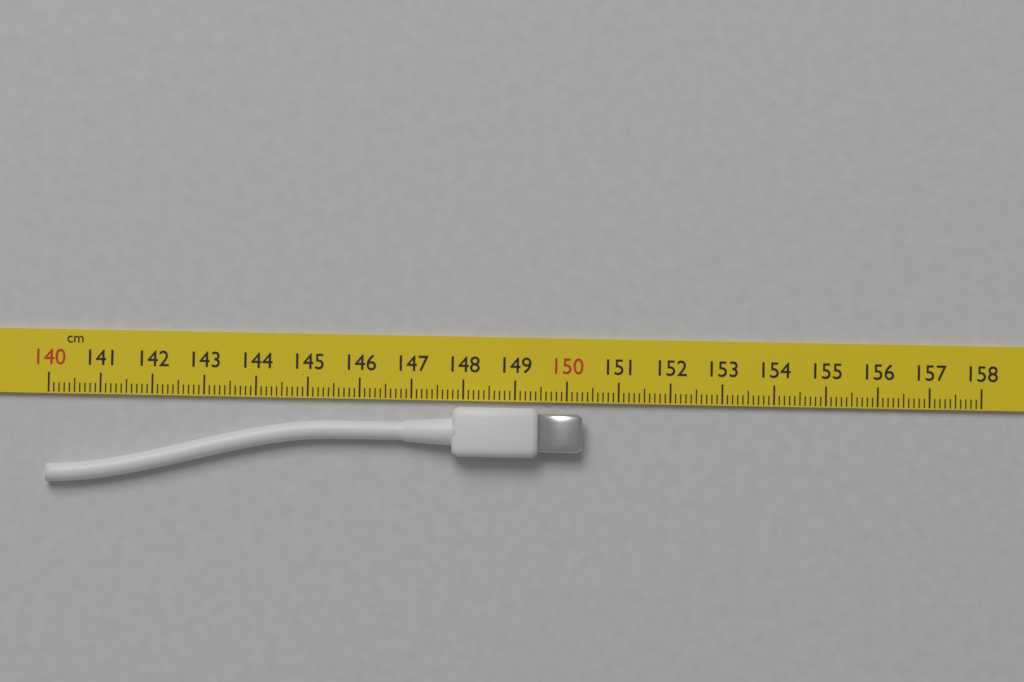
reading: 150.3 cm
